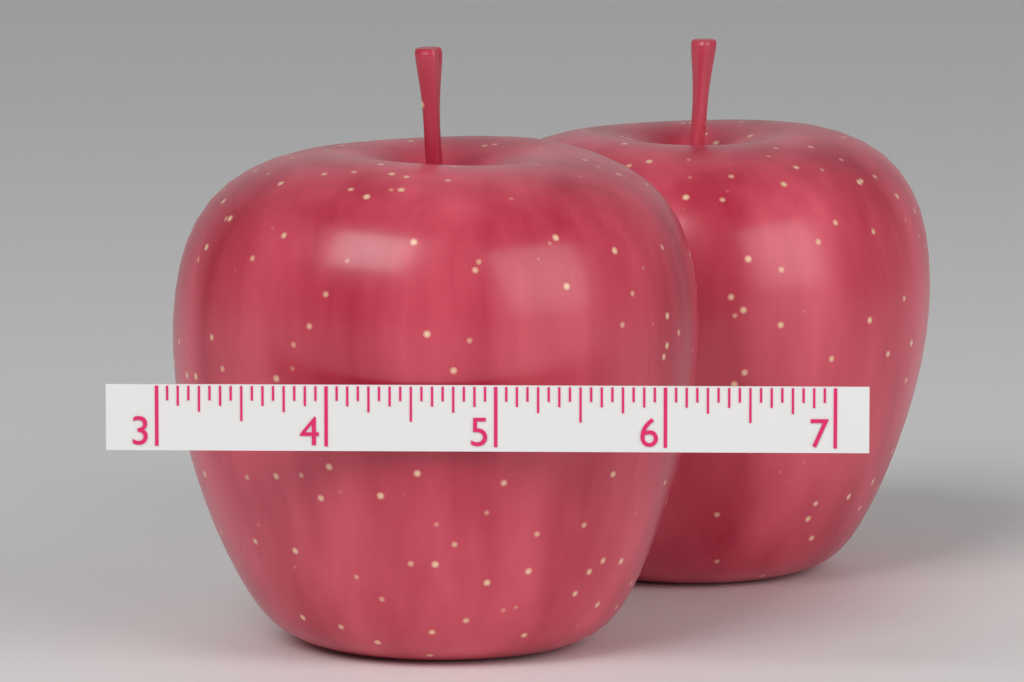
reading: 6.1875 (no unit)
